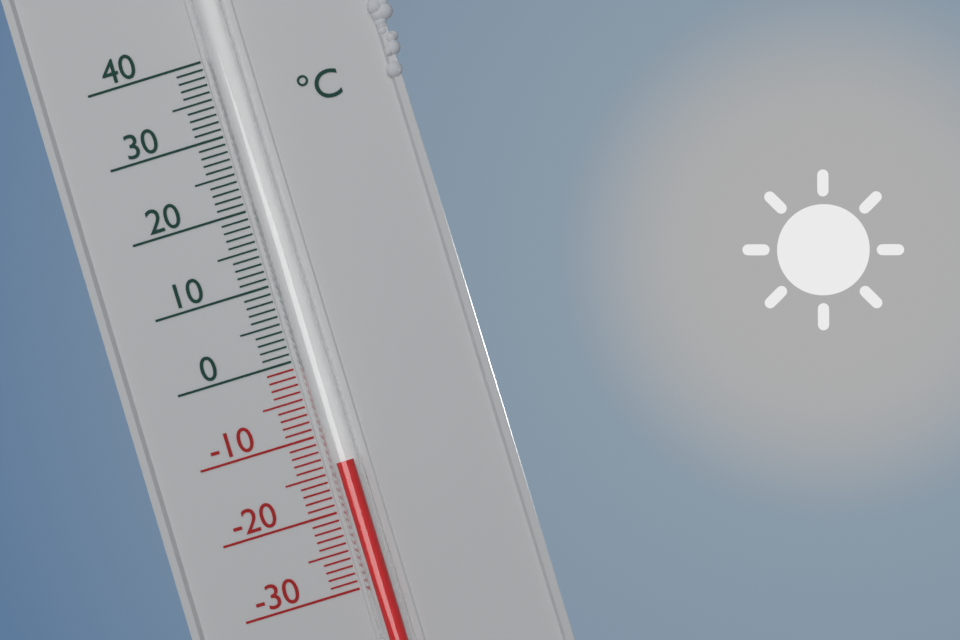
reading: -14 °C
